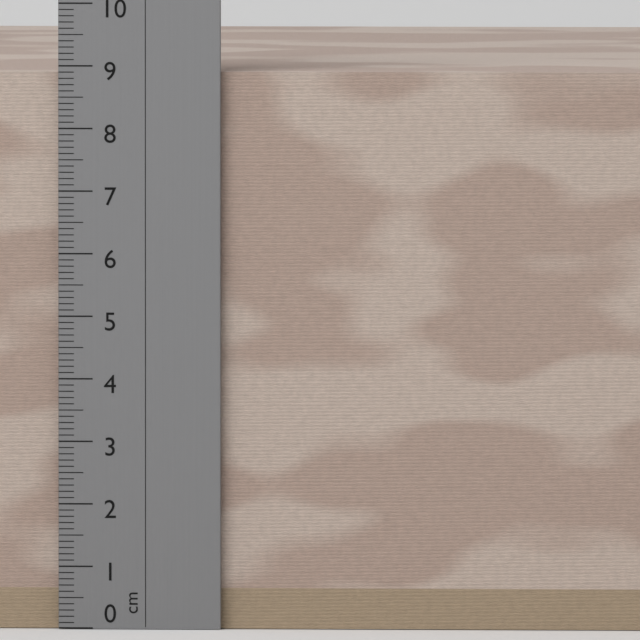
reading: 8.9 cm
